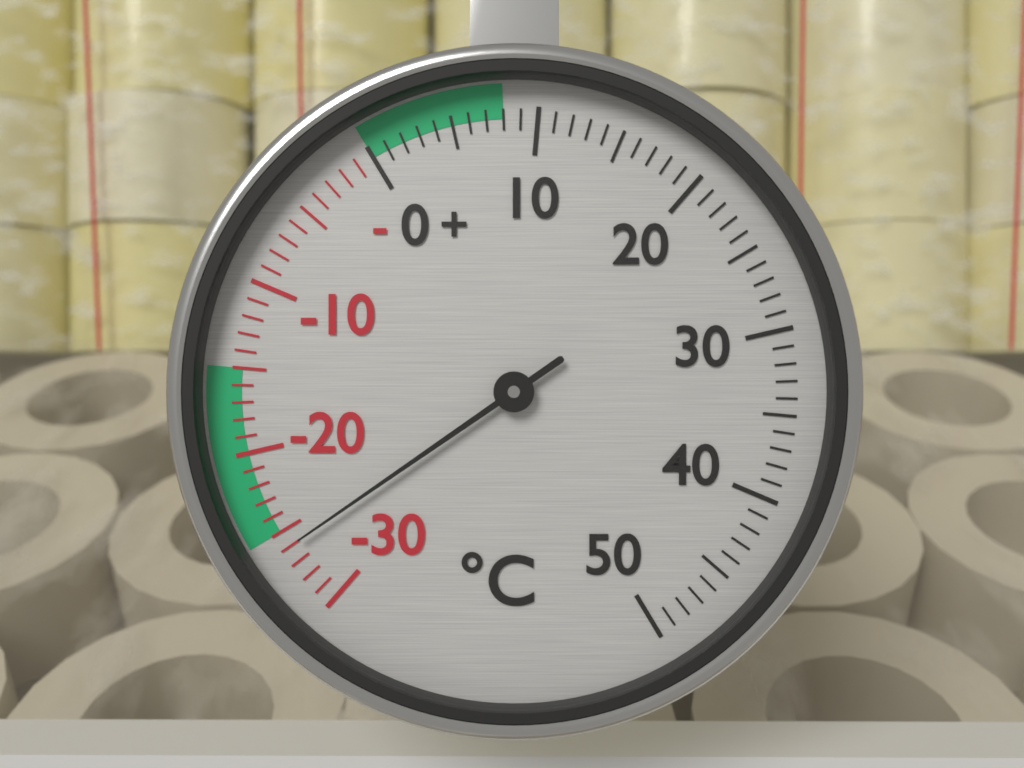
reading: -26 °C
